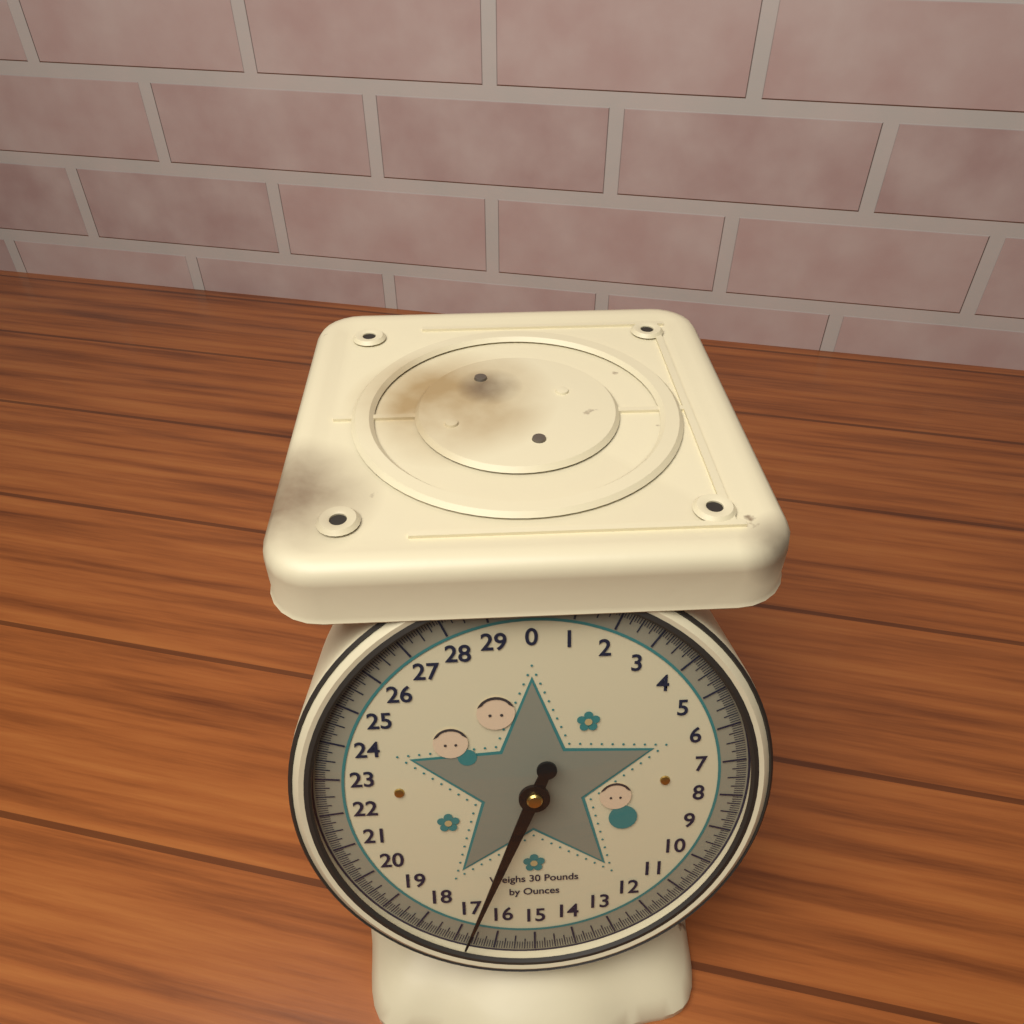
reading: 16.7500 lb
